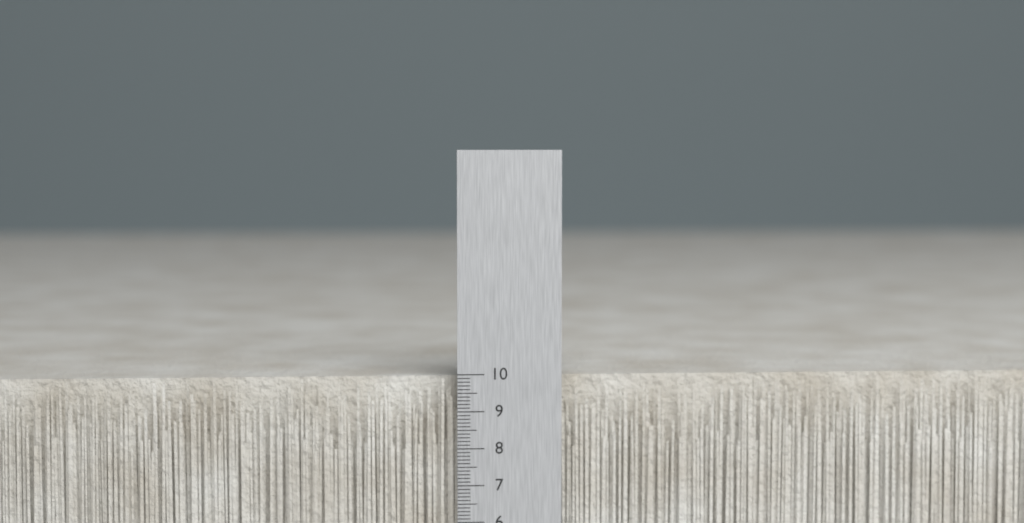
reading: 9.9 (no unit)
